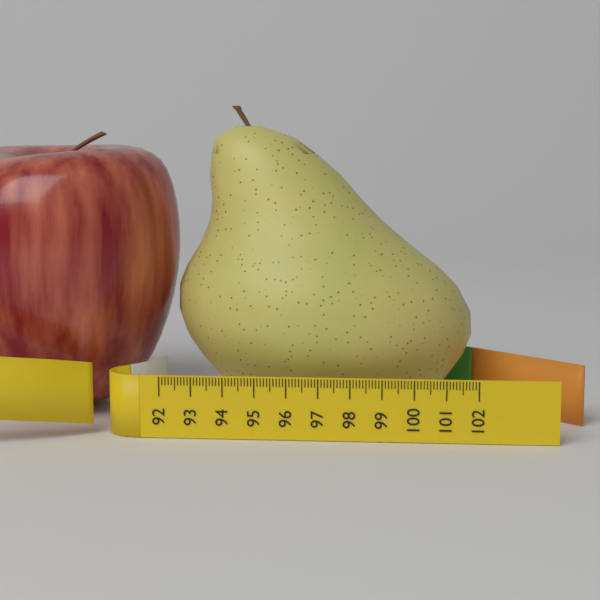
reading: 101.9 (no unit)
